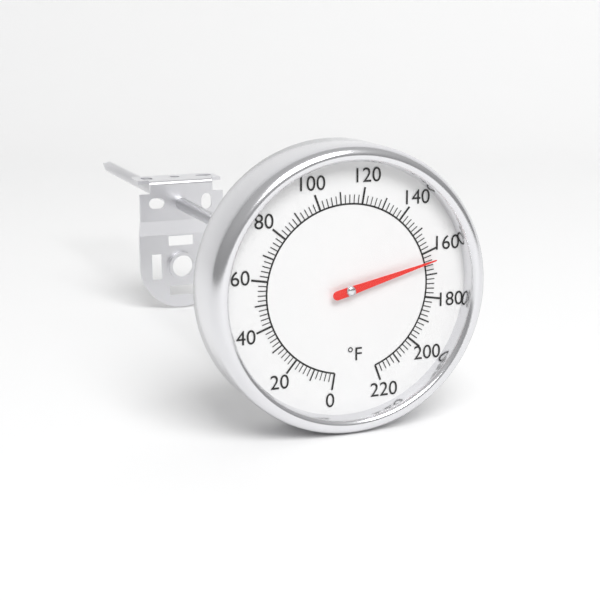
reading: 164 °F
